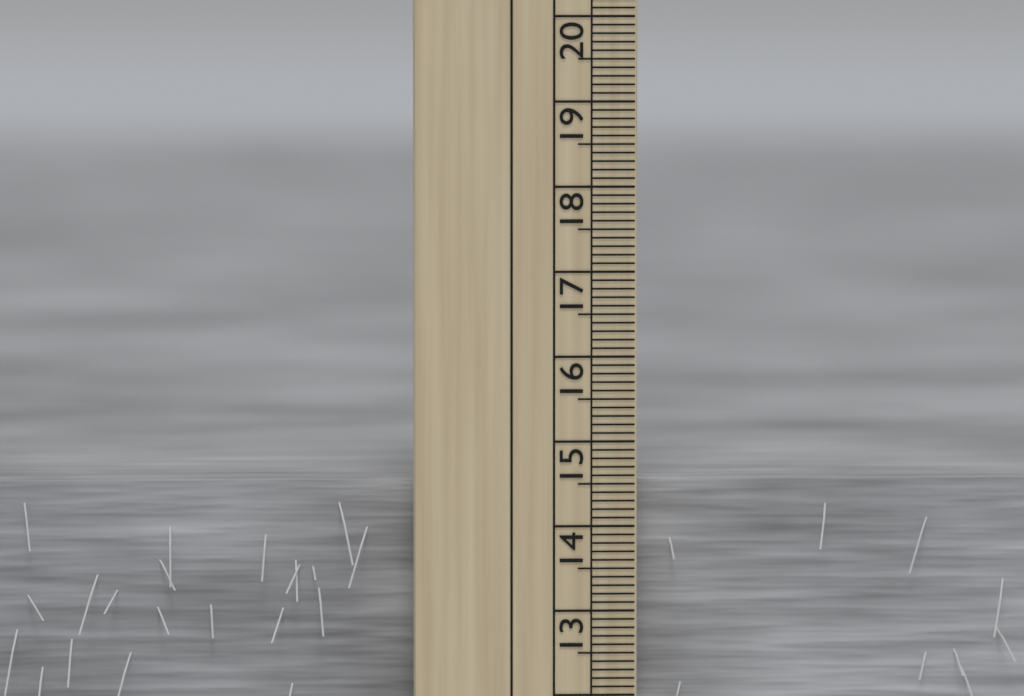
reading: 14.5 cm
